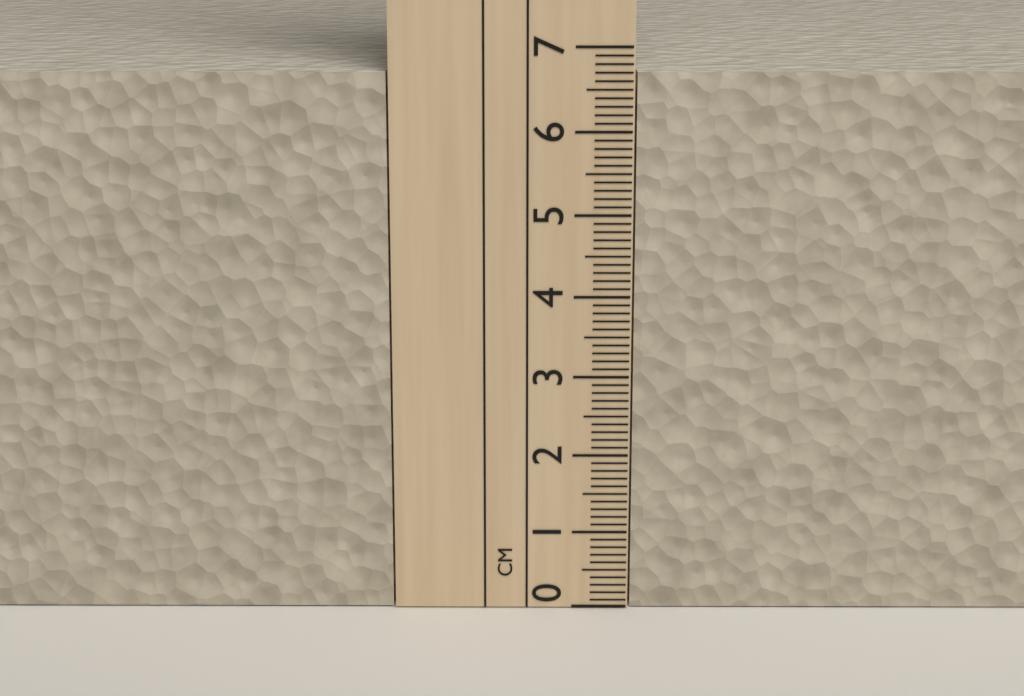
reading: 6.7 cm
